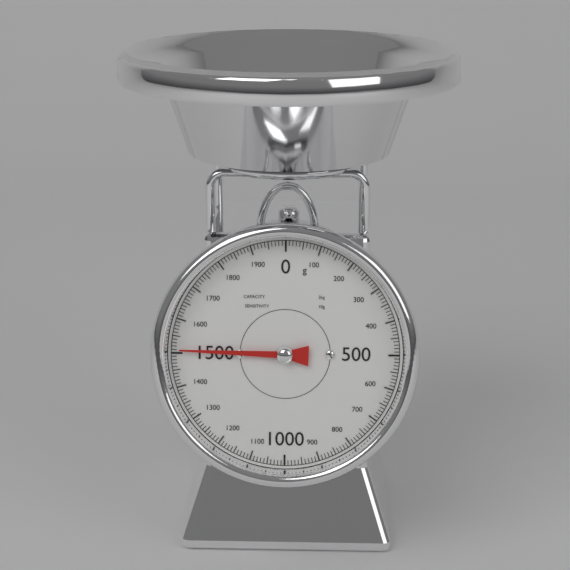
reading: 1510 g
